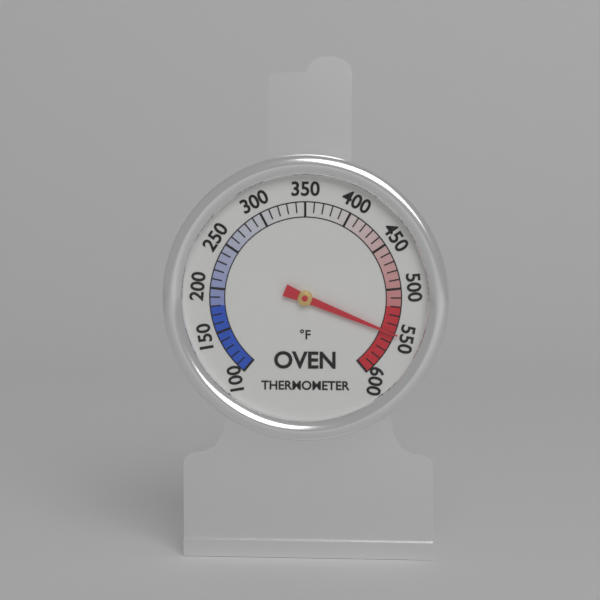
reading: 550 °F
